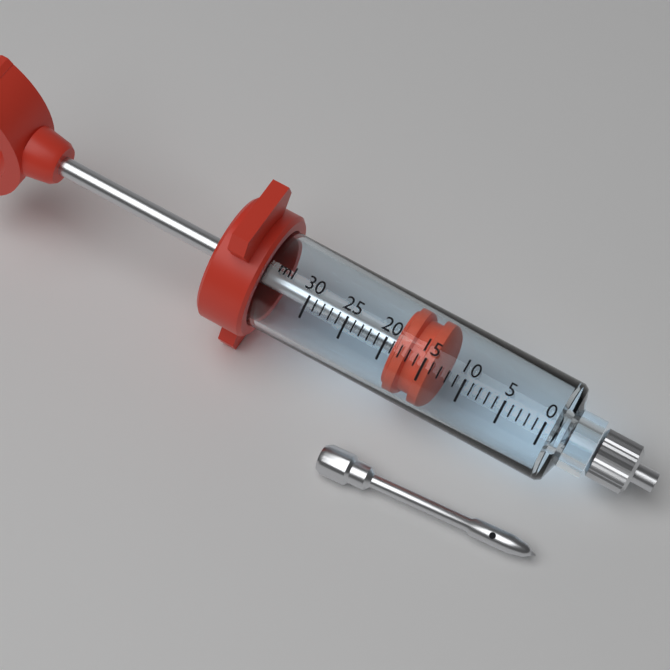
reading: 14 ml
